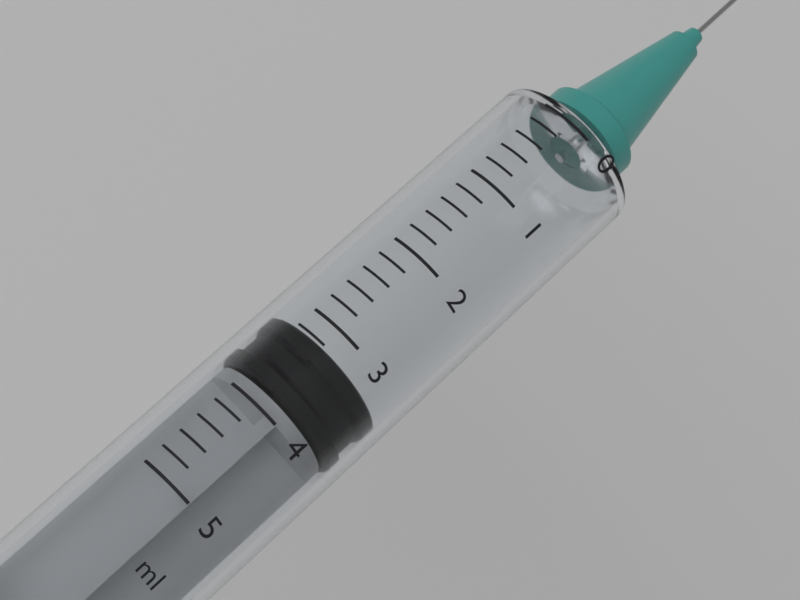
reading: 3.2 ml
